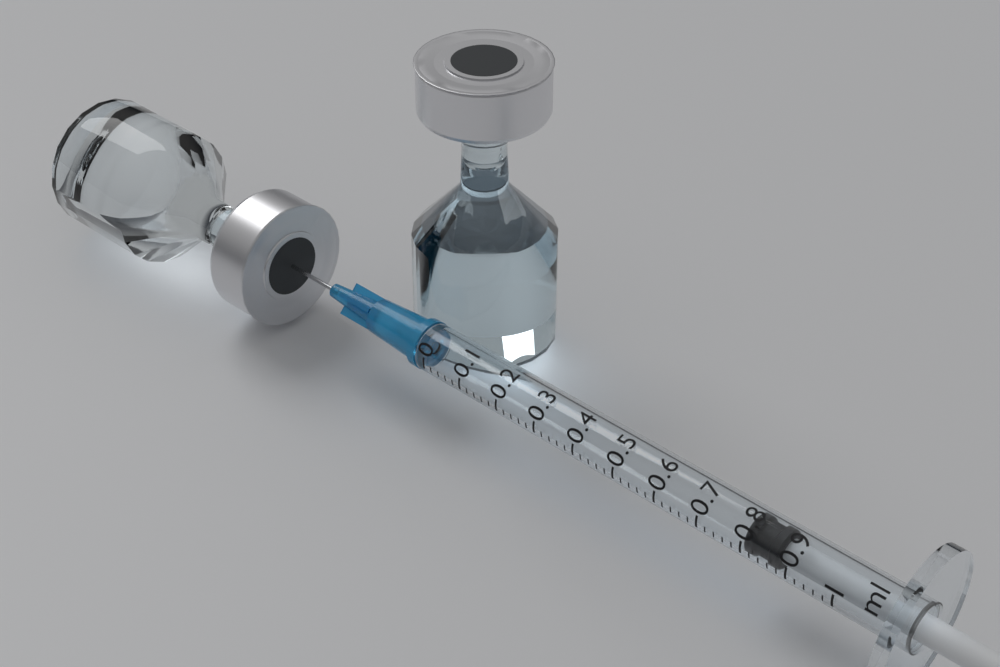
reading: 0.80 ml
